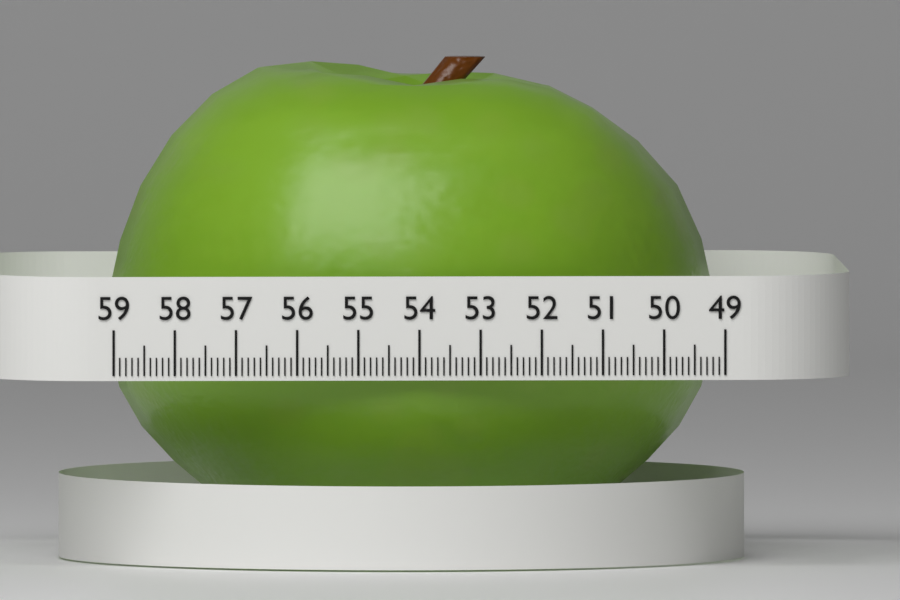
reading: 58.9 (no unit)
